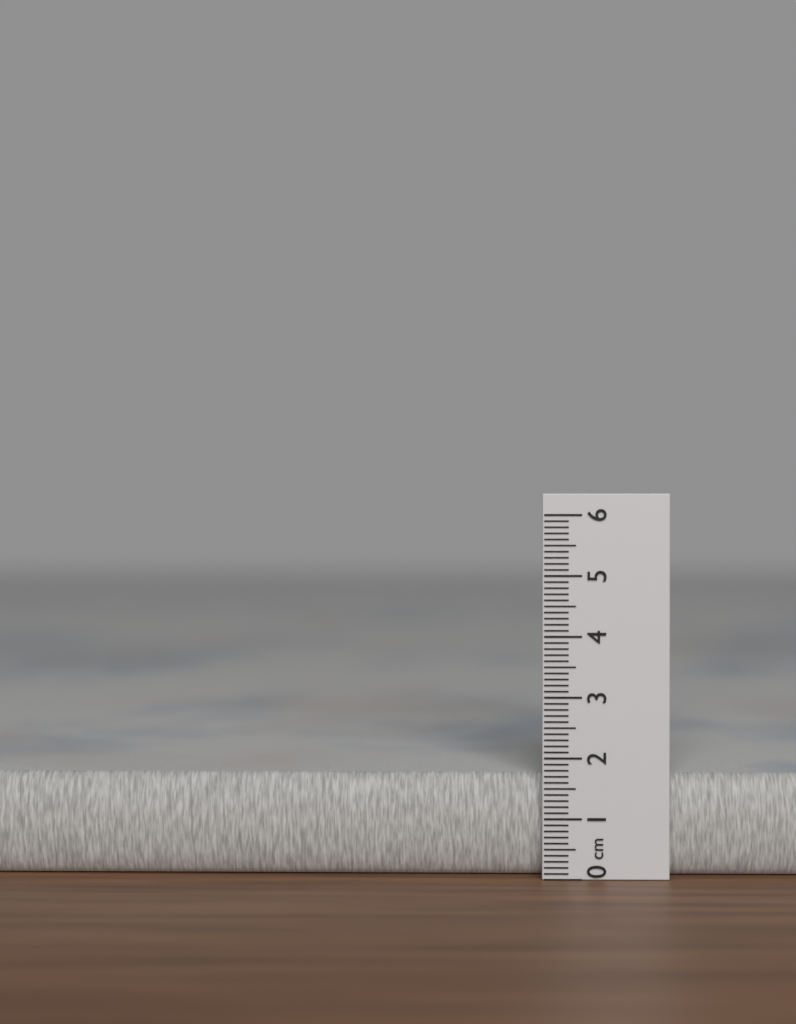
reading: 1.7 cm
